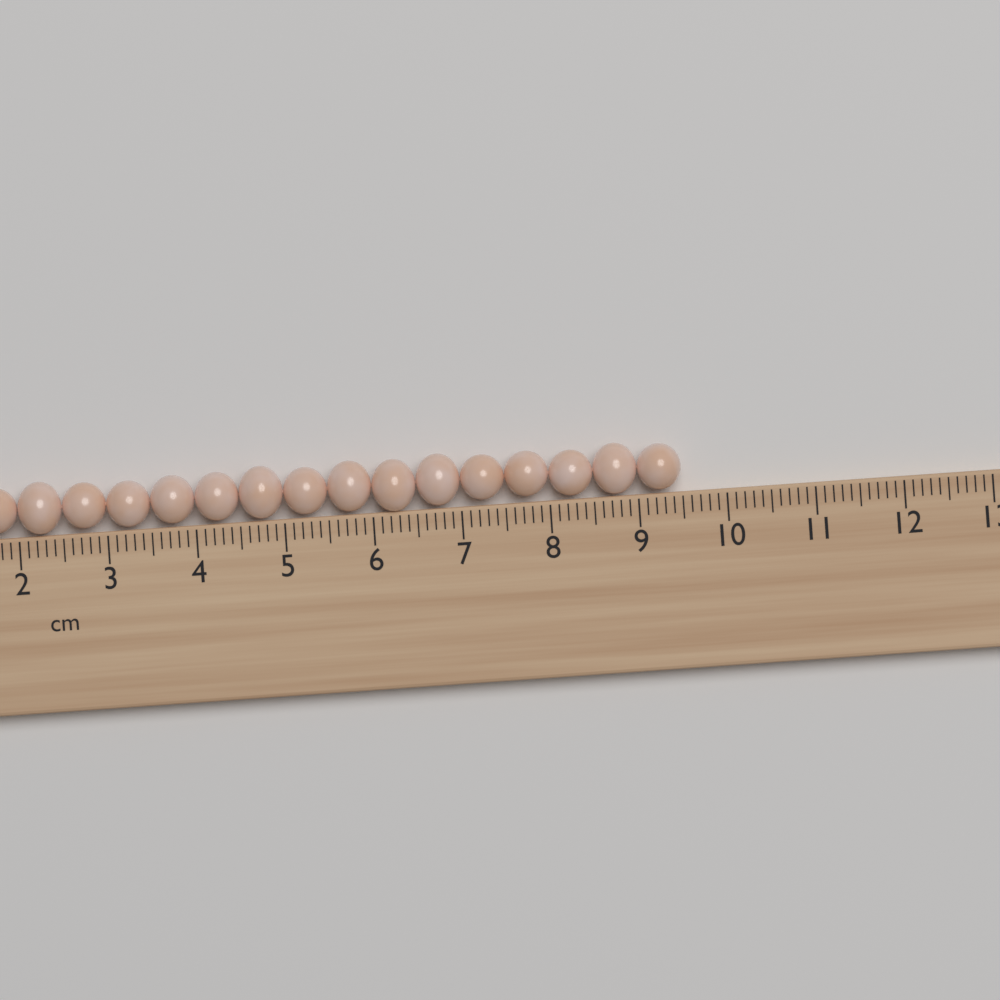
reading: 9.5 cm
